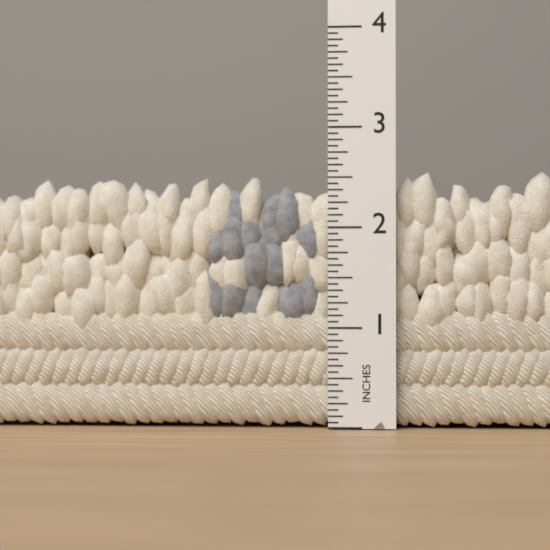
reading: 2.5625 in
